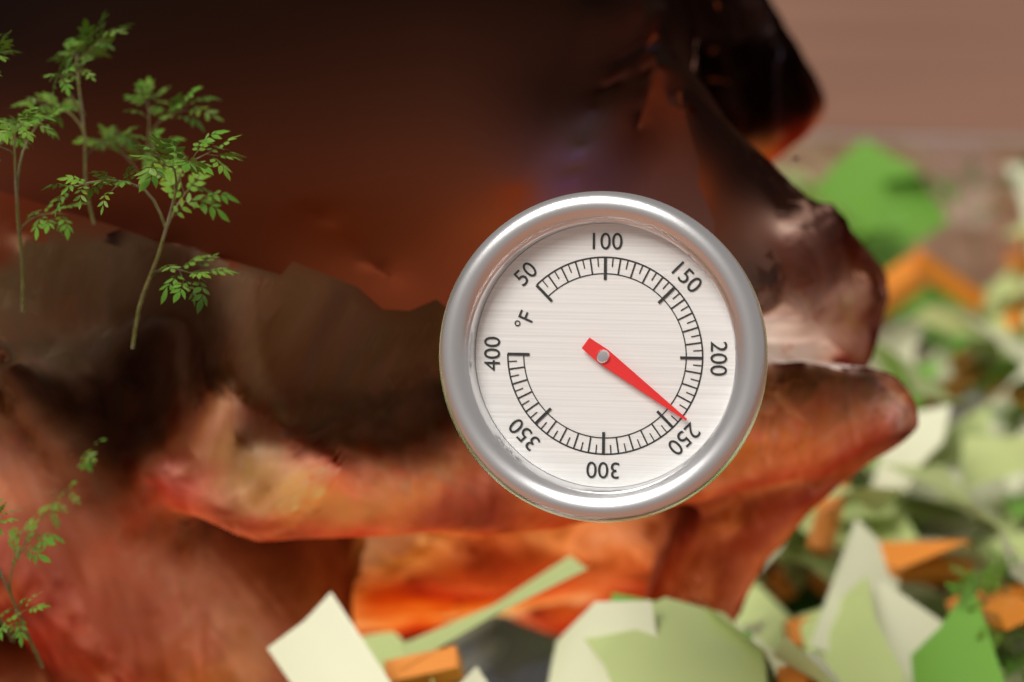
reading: 240 °F
